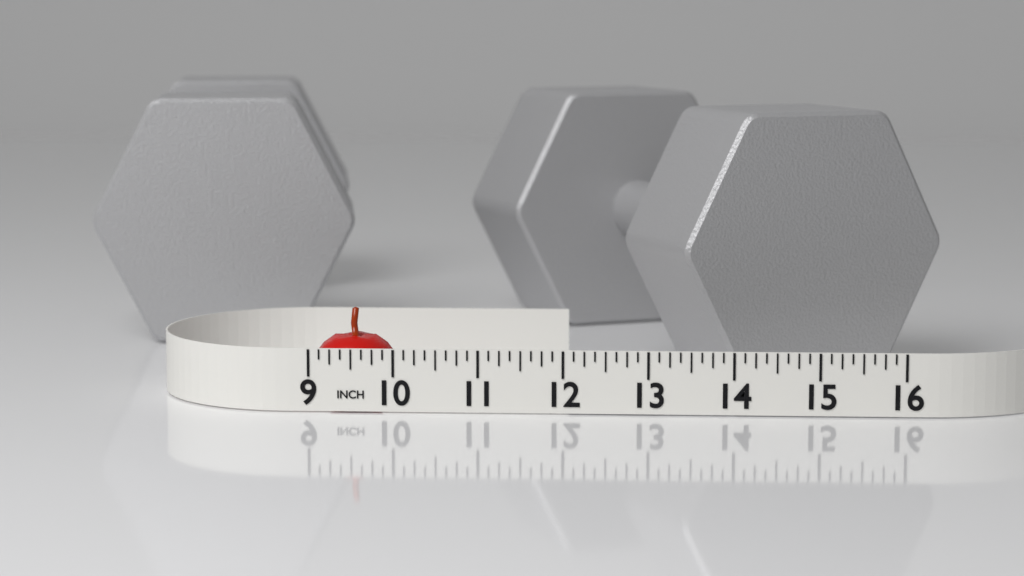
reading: 10.000 in
